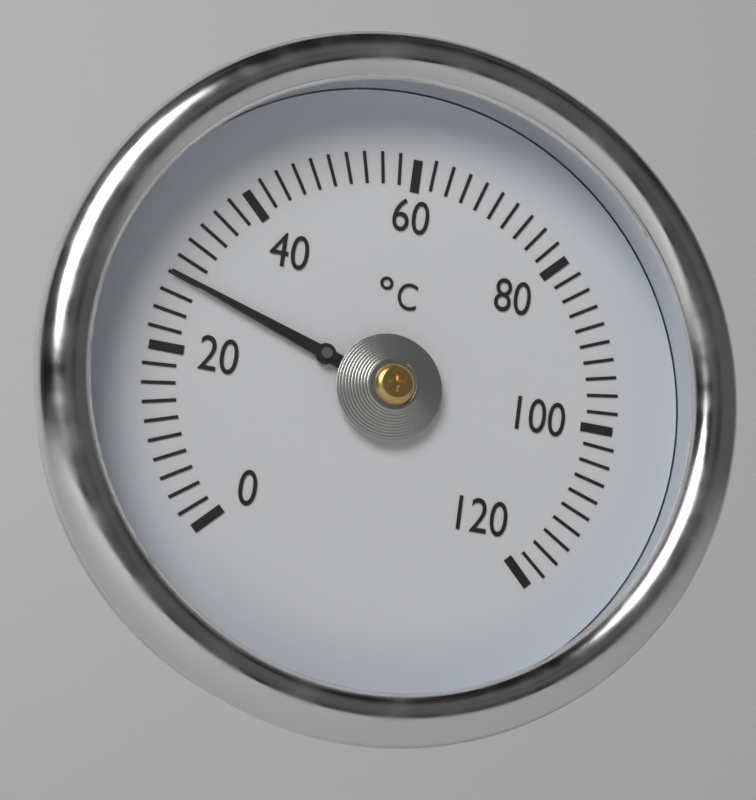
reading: 28 °C
